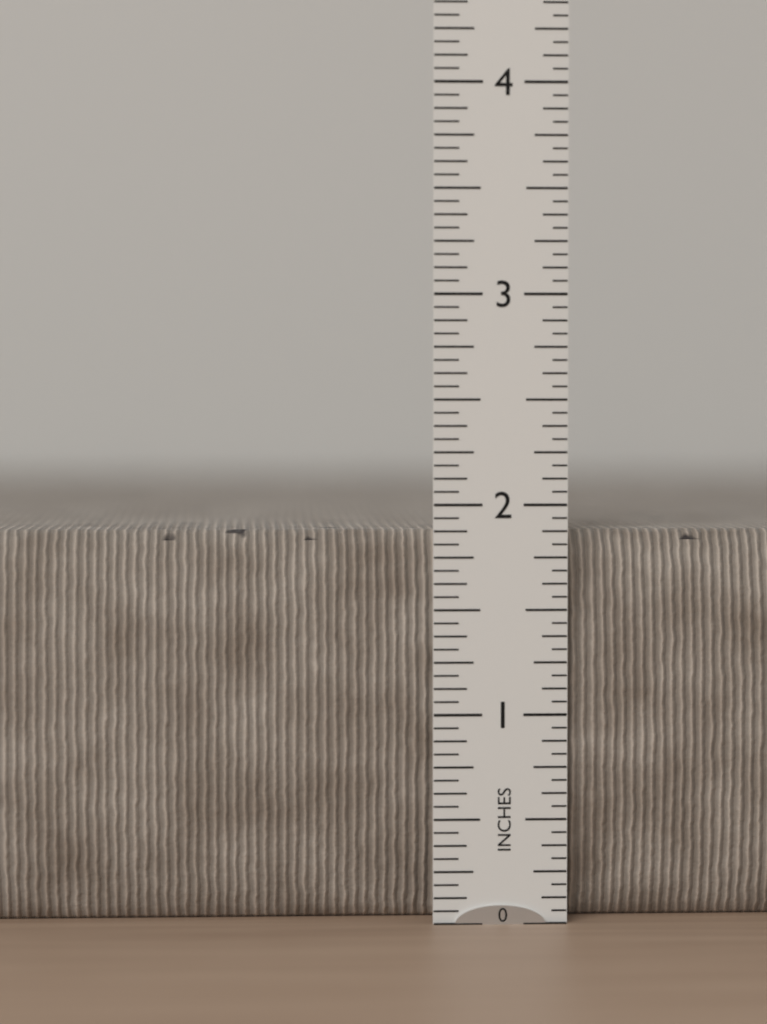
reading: 1.8750 in
